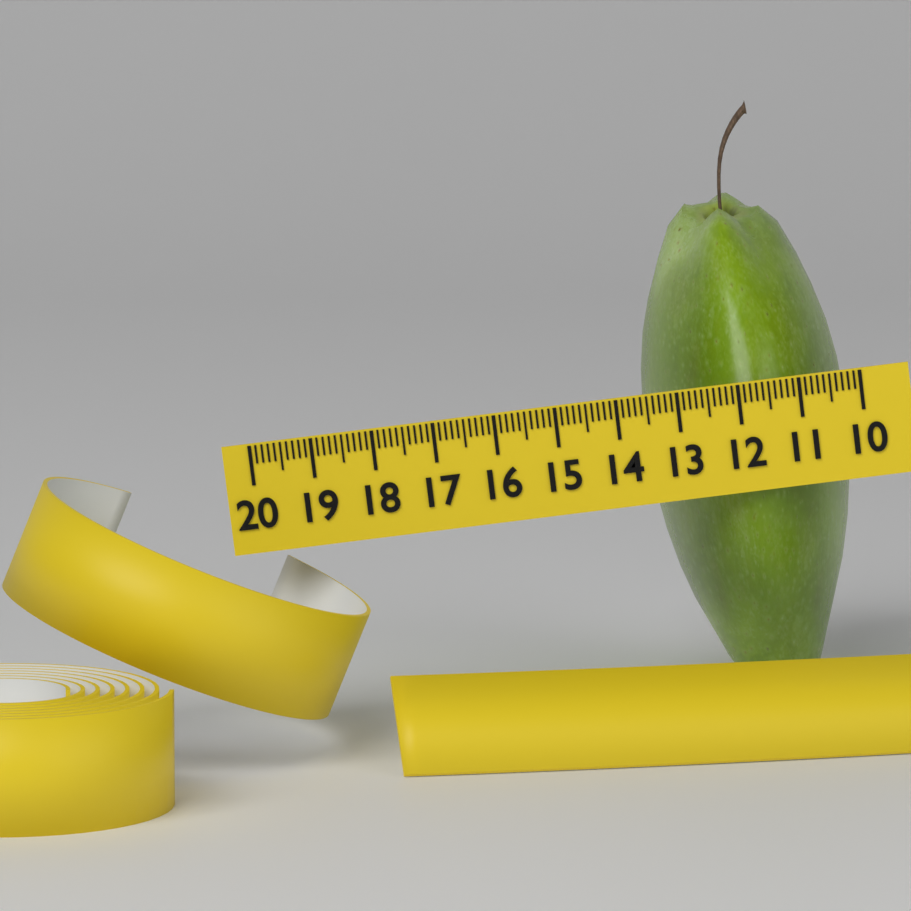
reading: 13.4 (no unit)
